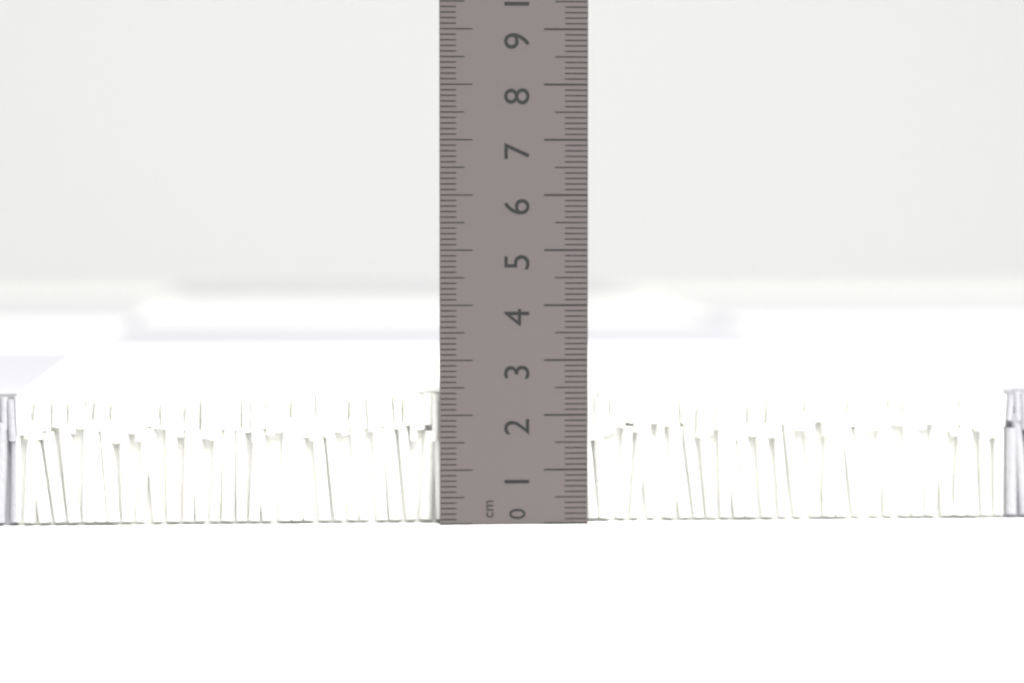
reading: 2.4 cm
